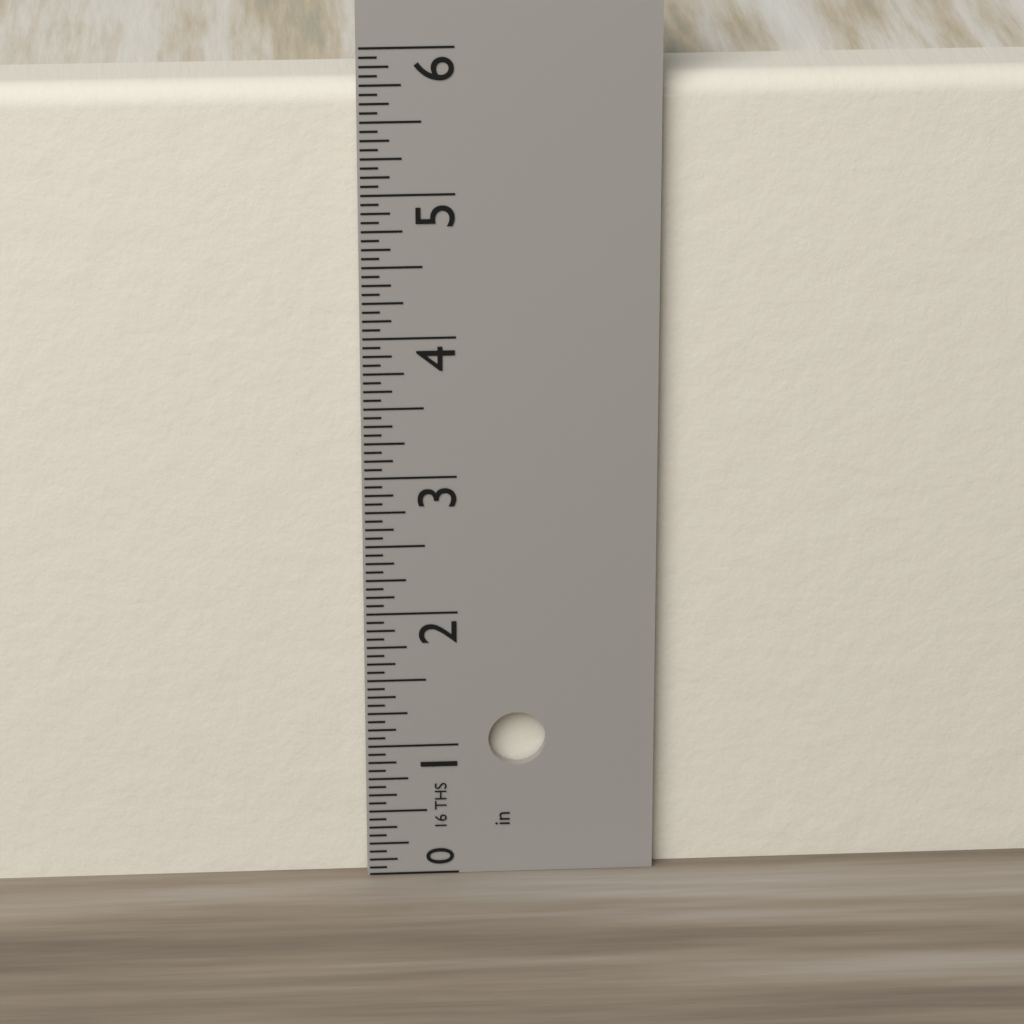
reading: 5.7500 in
